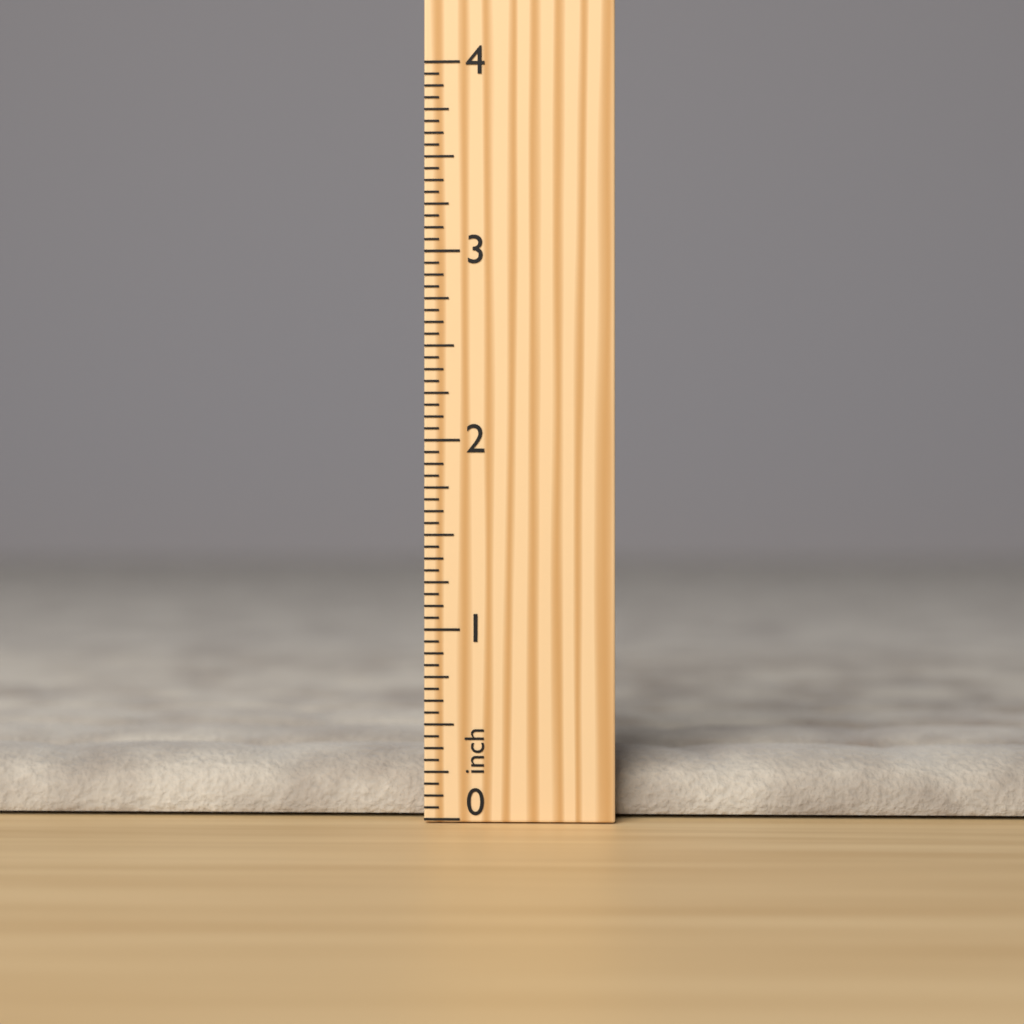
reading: 0.3125 inch
